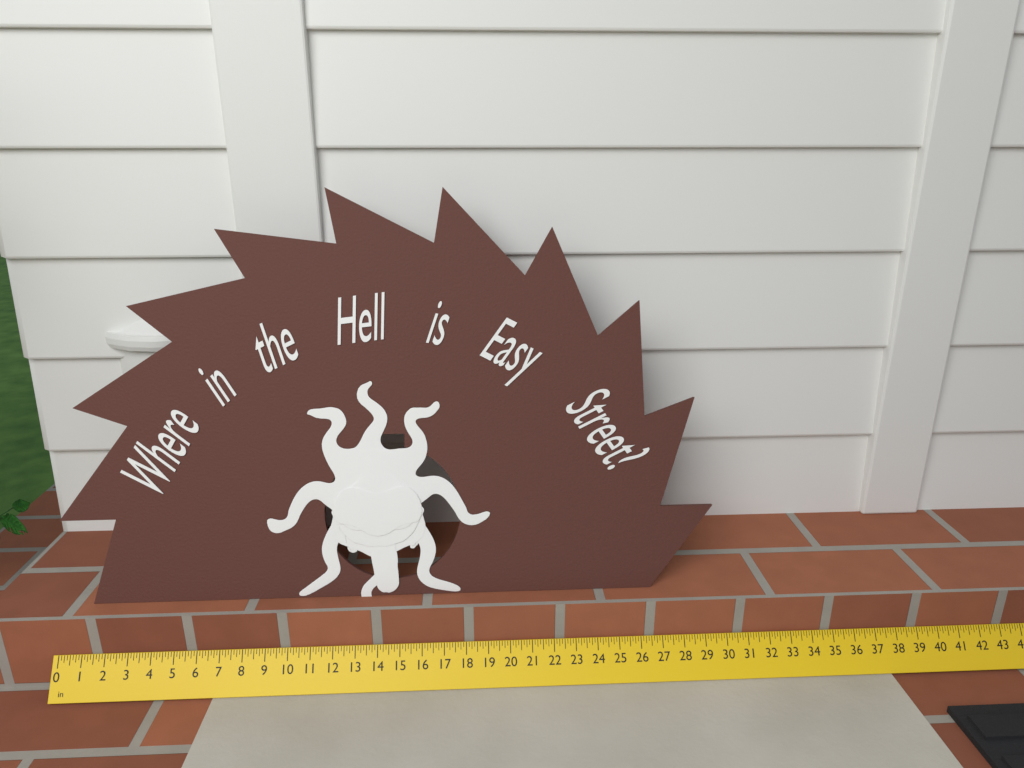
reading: 29.500 in
